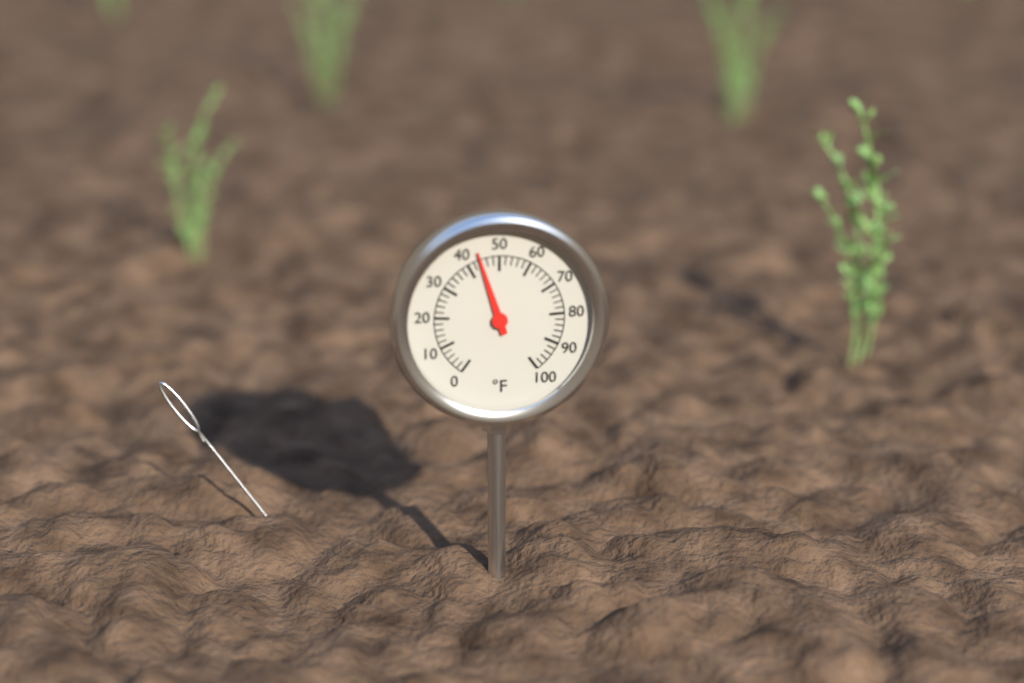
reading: 44 °F
